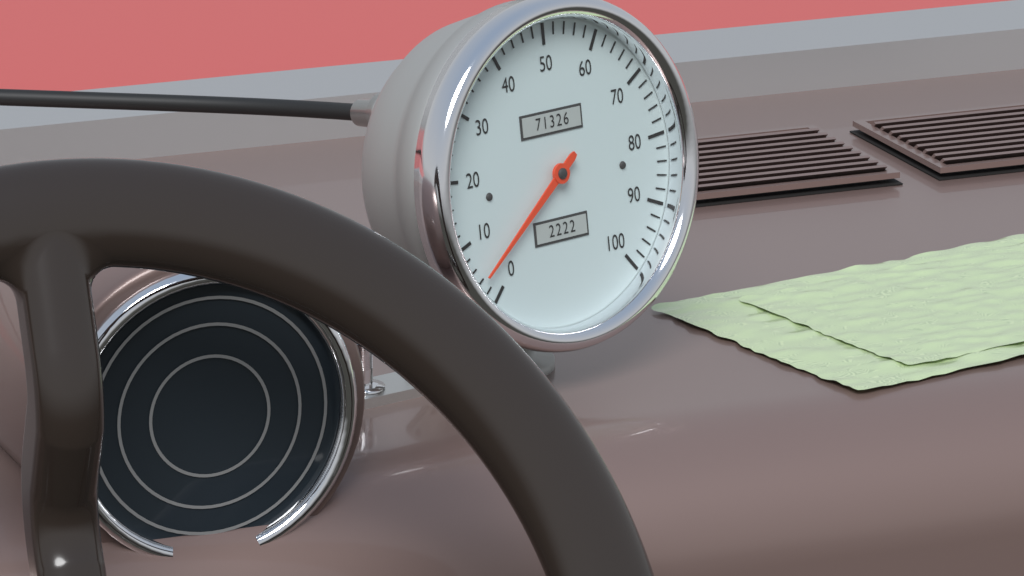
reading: 4 (no unit)
